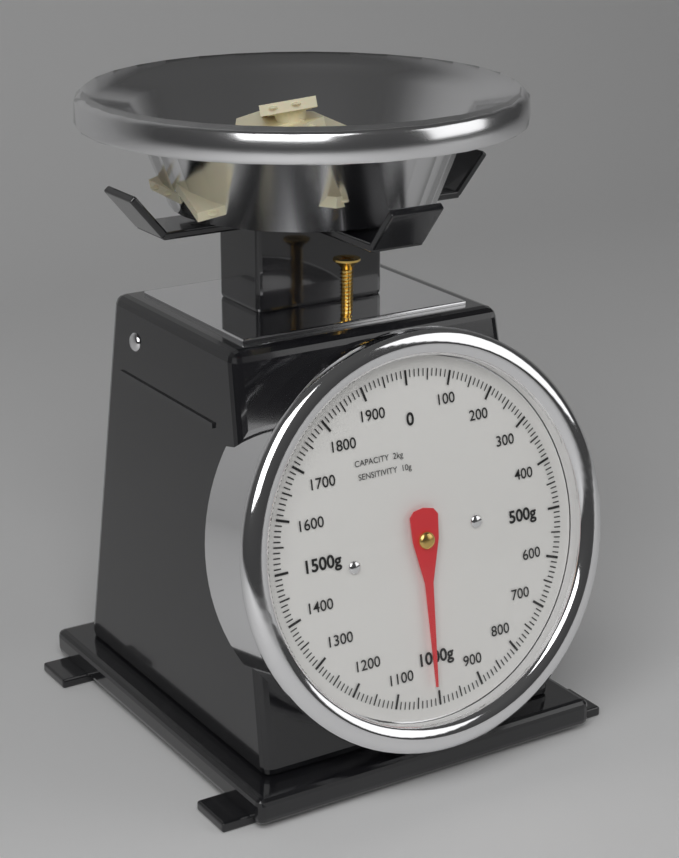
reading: 1010 g
